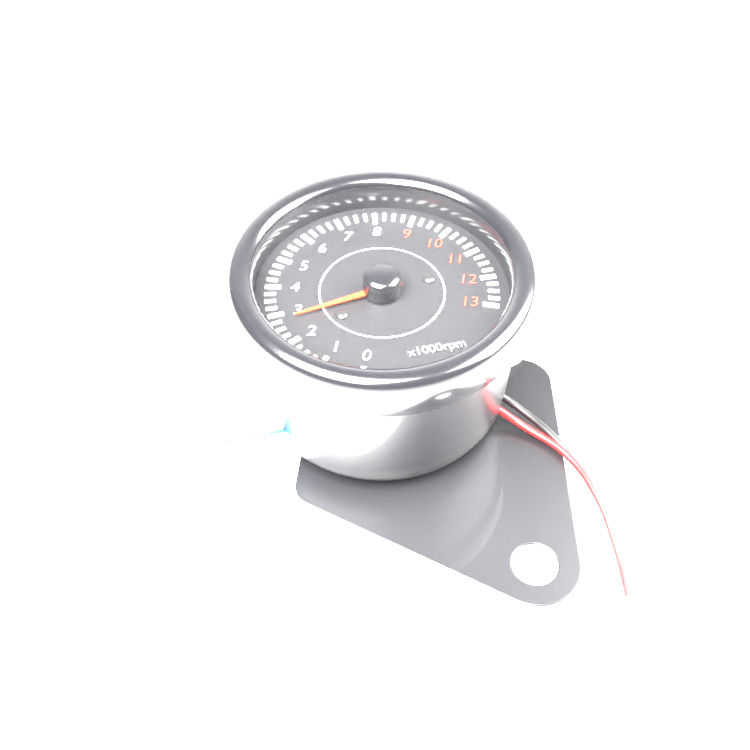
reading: 2.75 x1000 rpm
